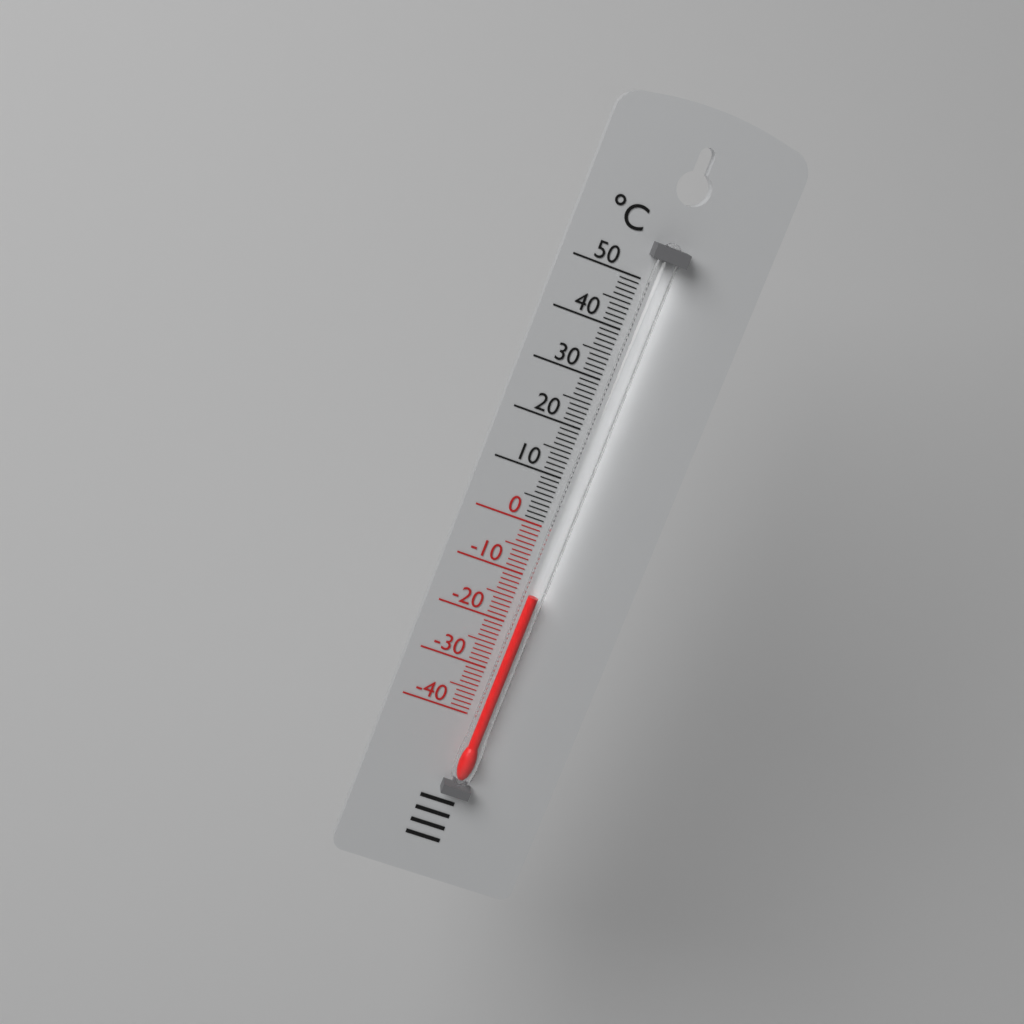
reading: -13 °C
